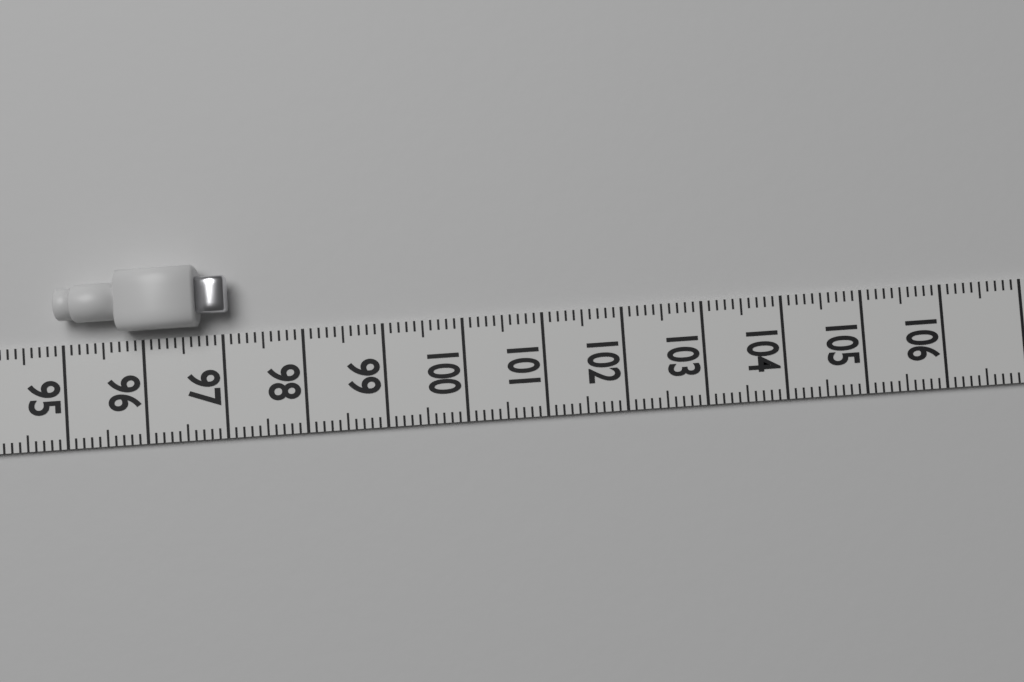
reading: 97.1 (no unit)
